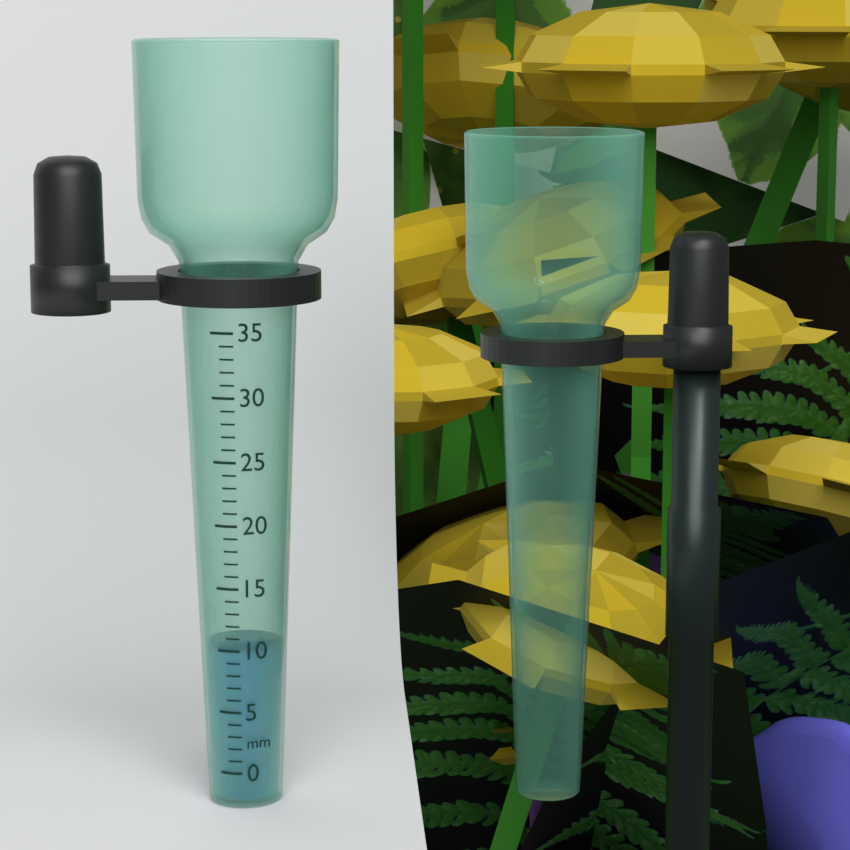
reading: 10 mm
